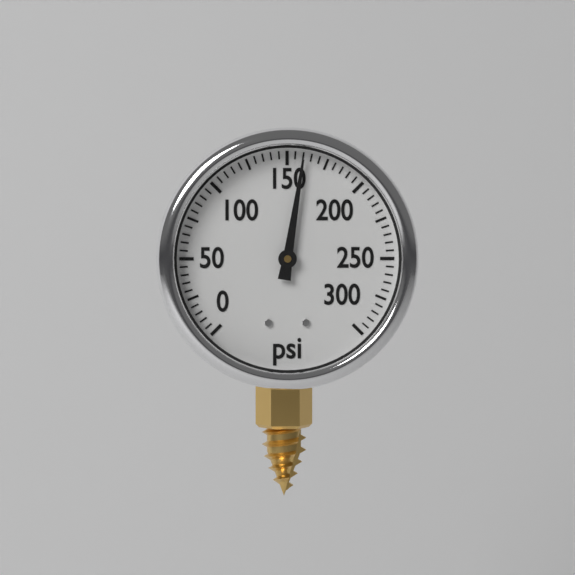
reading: 160 psi
